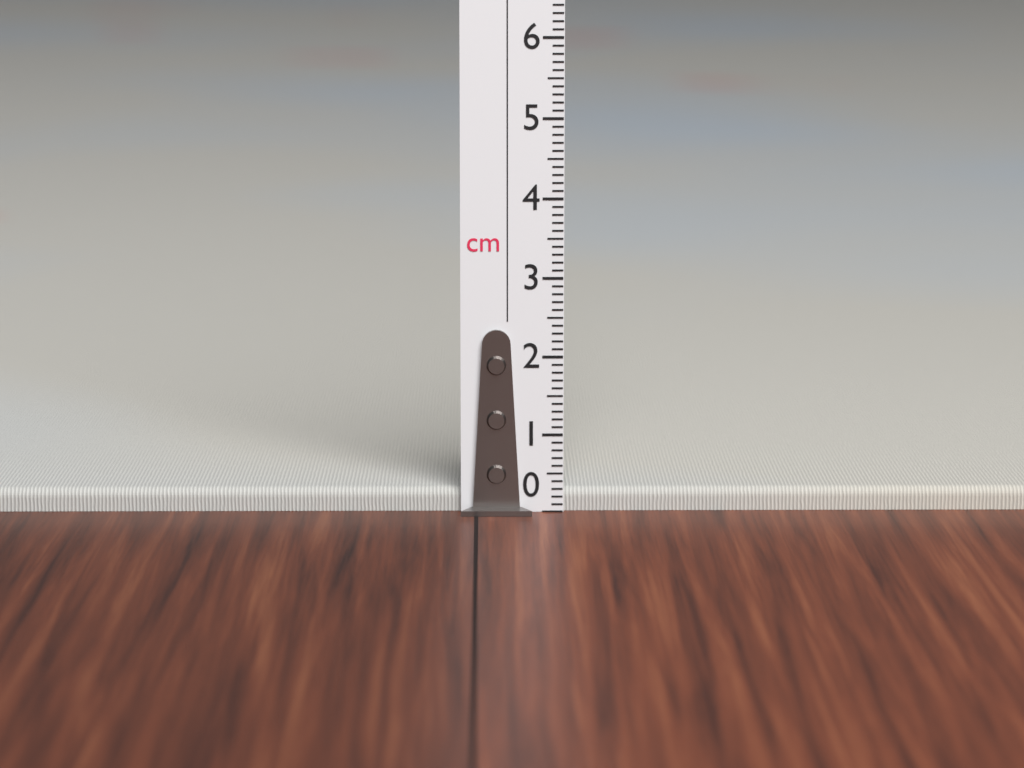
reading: 0.3 cm
